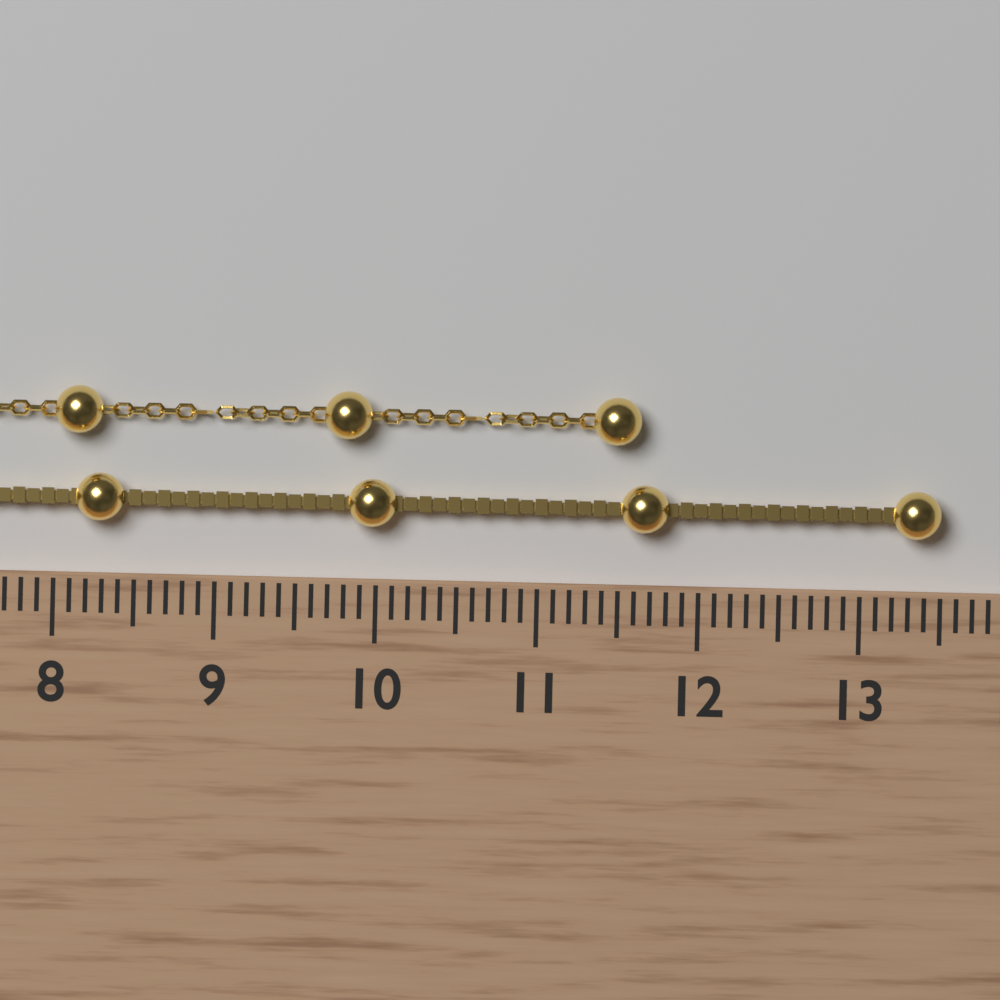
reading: 13.5 cm
